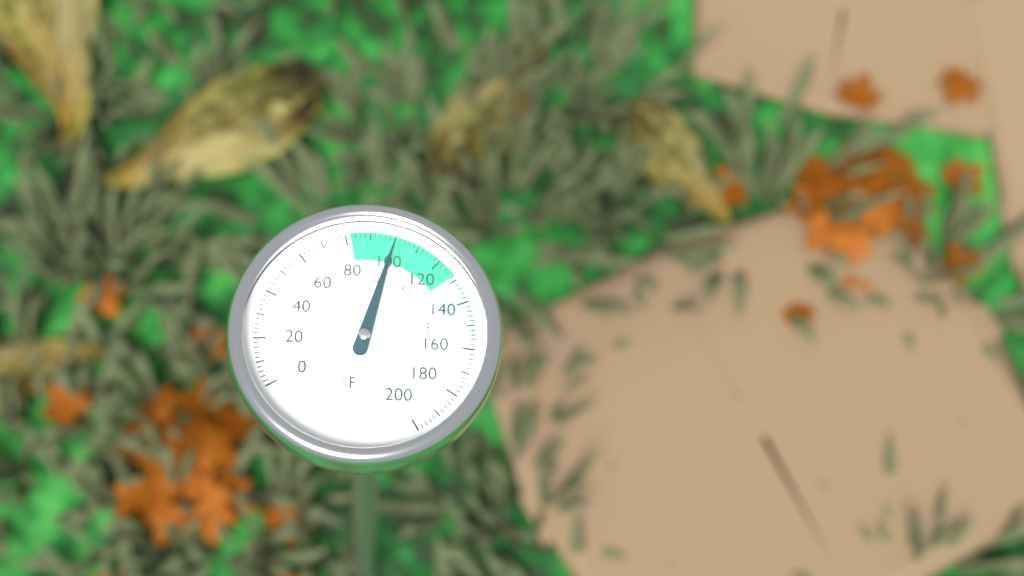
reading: 100 °F
